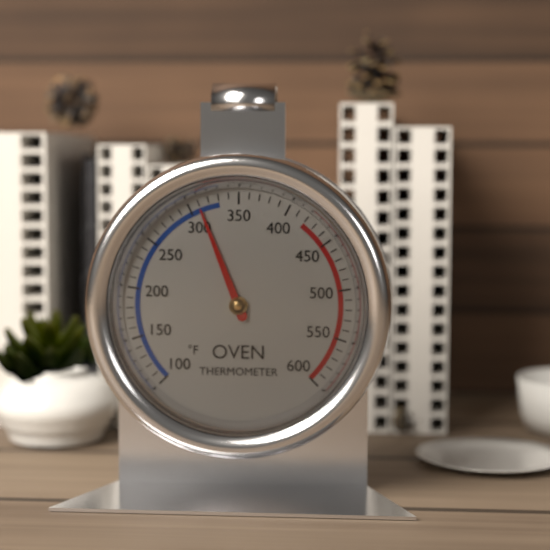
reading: 310 °F
